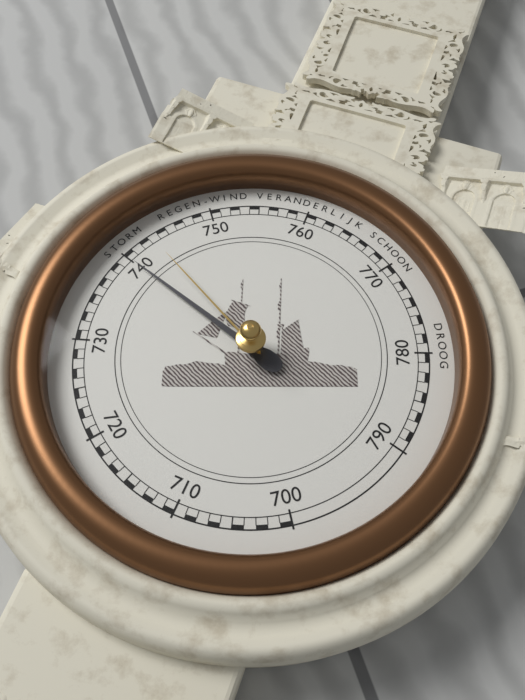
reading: 740 mmHg
